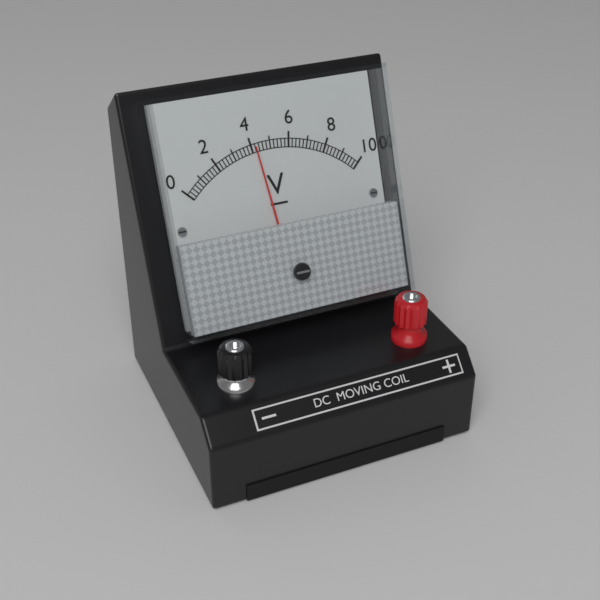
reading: 4.2 V
